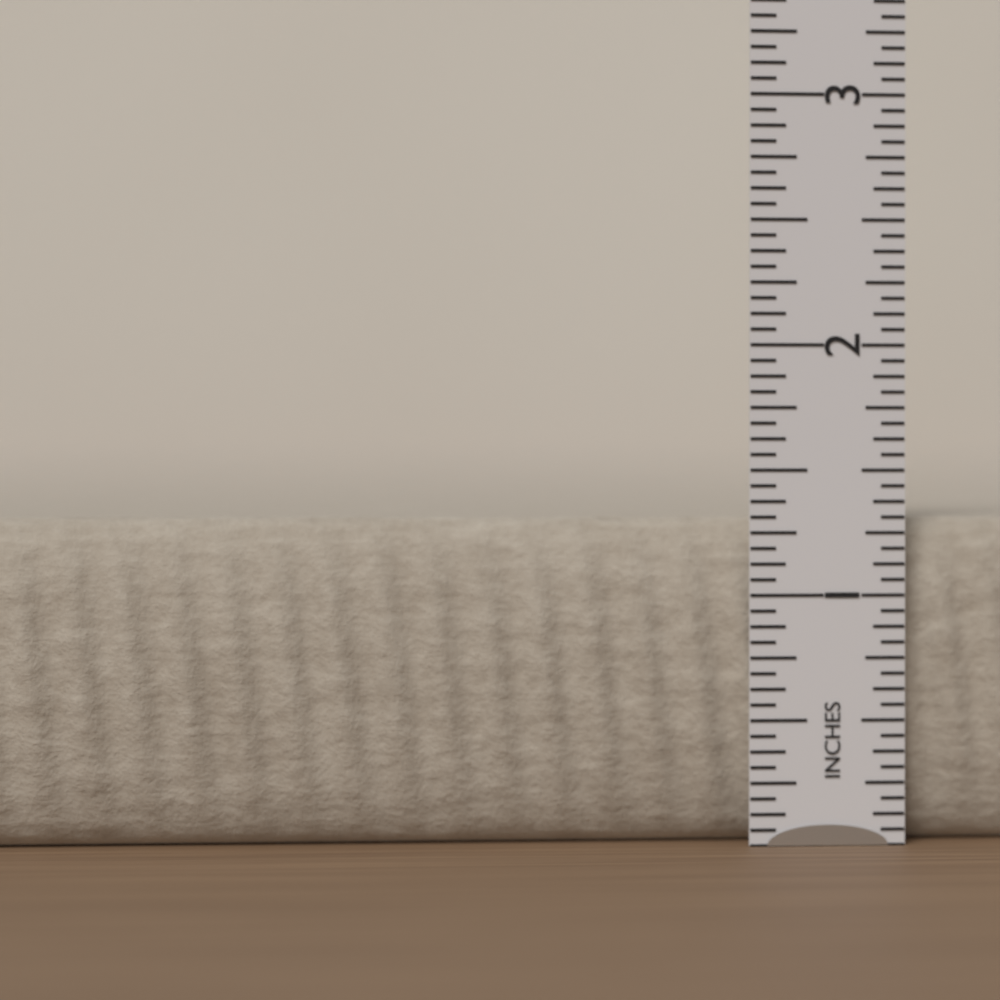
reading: 1.3125 in
